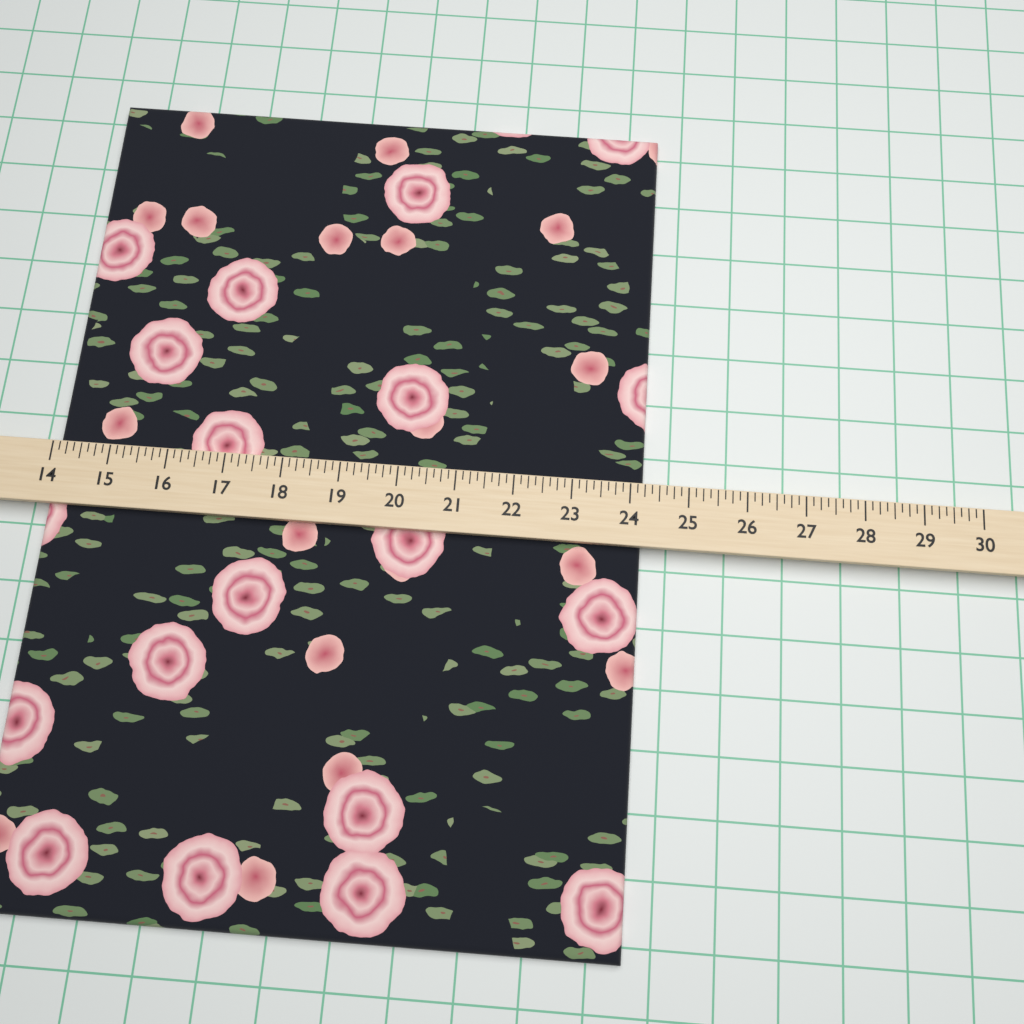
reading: 24.250 (no unit)
